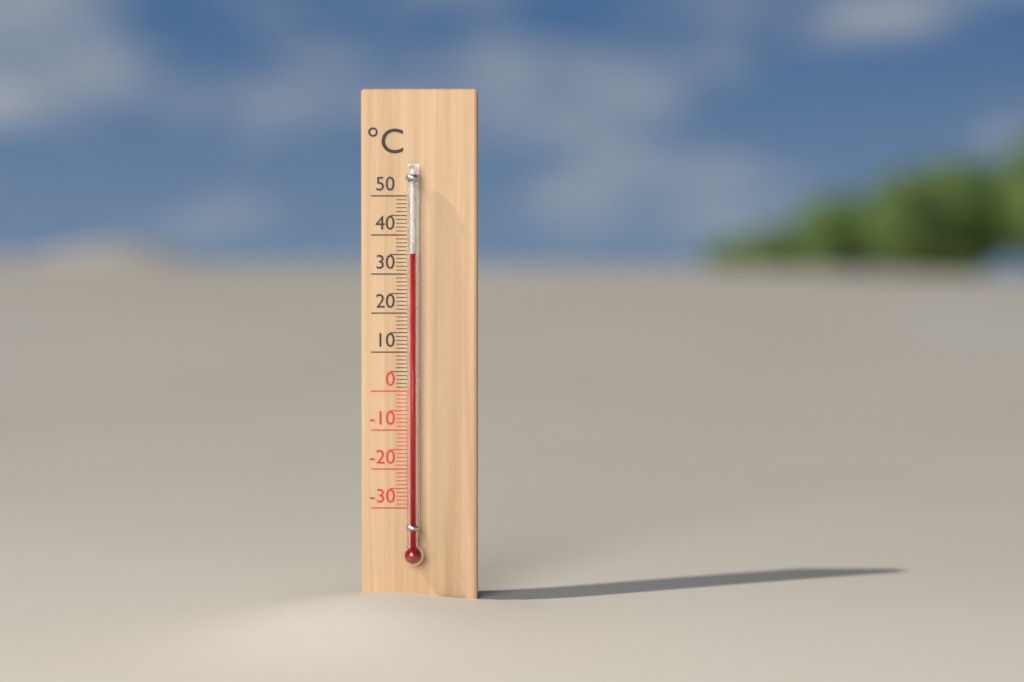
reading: 35 °C
